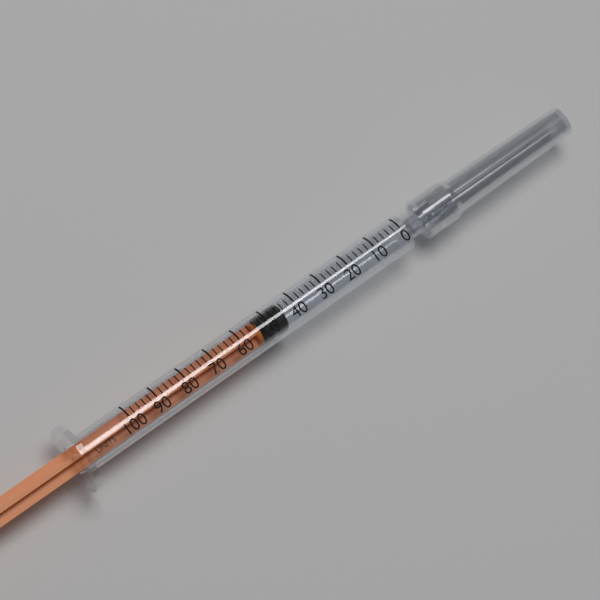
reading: 44 units
